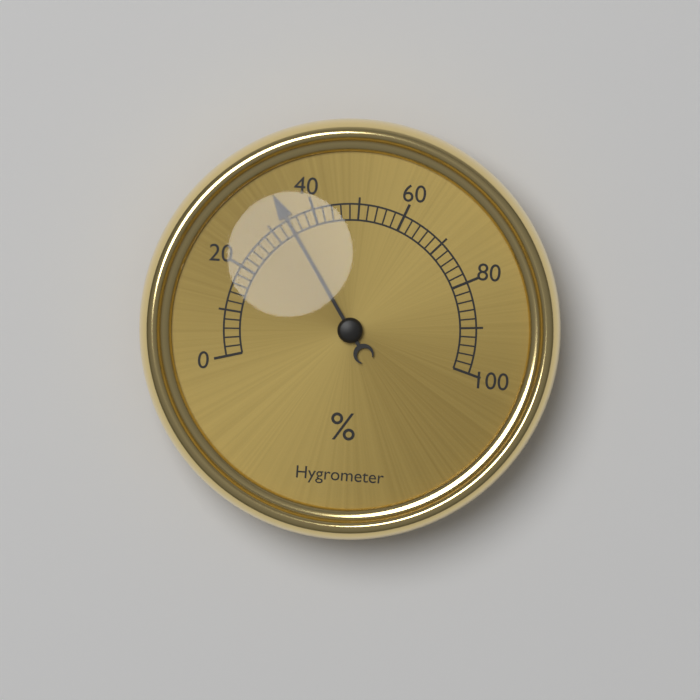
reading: 34 %
